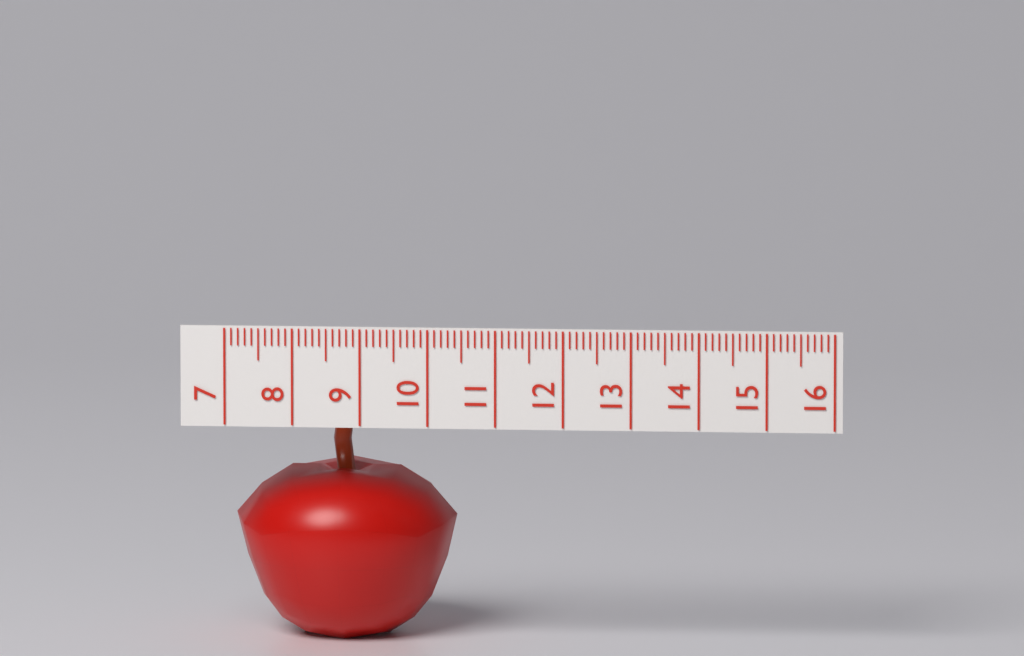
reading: 10.3 (no unit)
